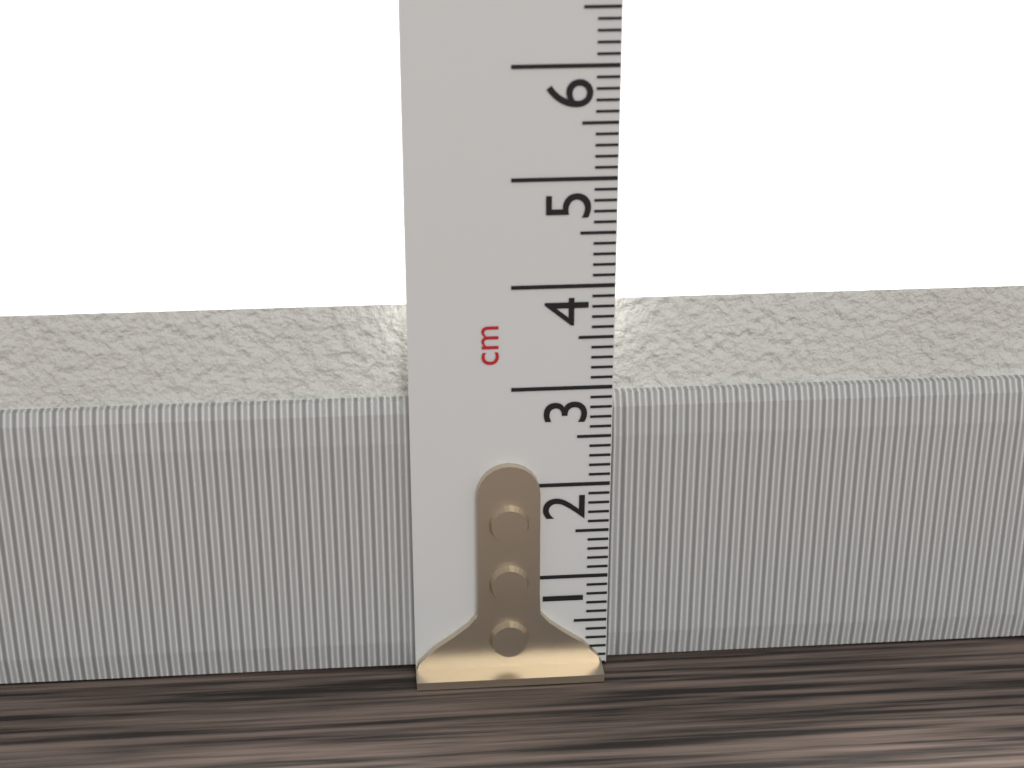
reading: 3.8 cm
